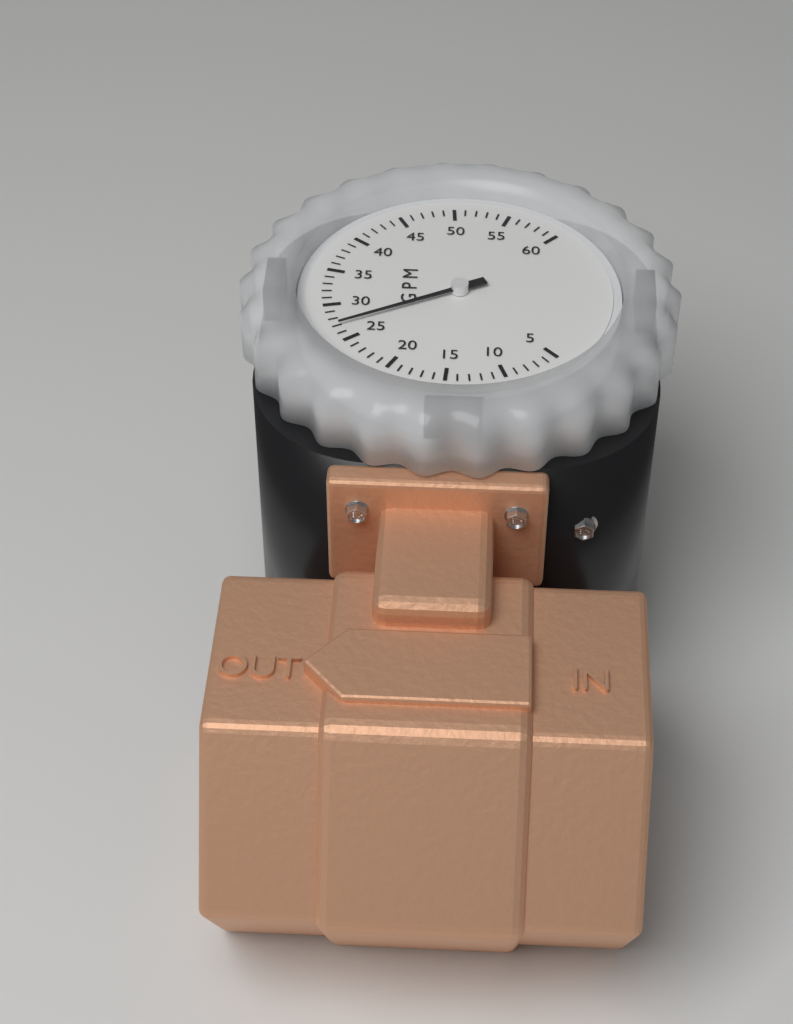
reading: 27 GPM
